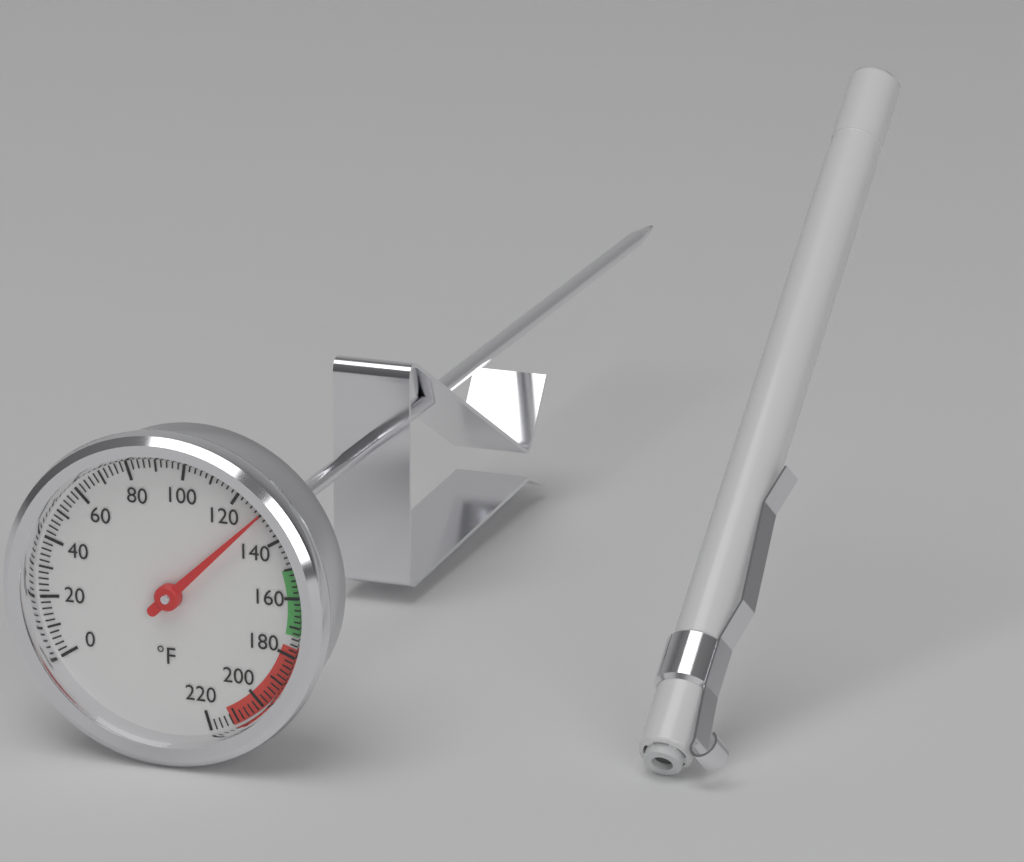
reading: 130 °F
